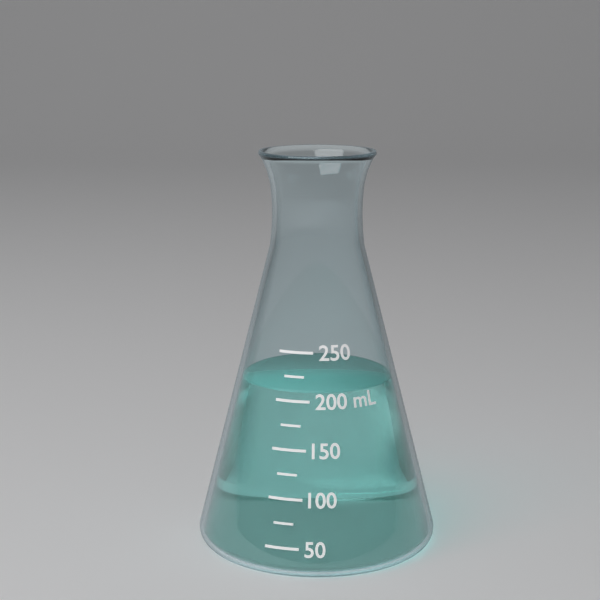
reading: 210 mL
